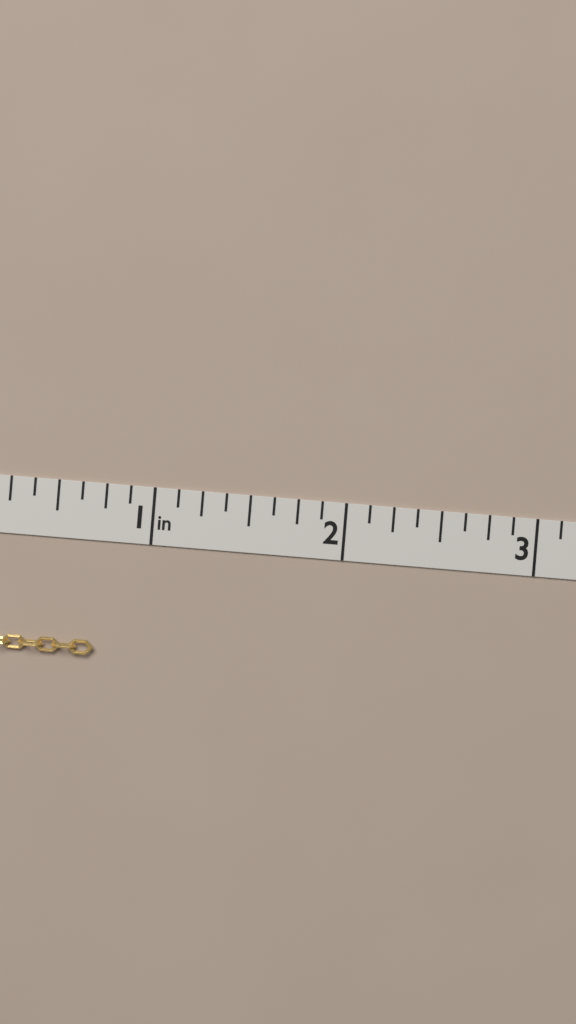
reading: 0.750 in
